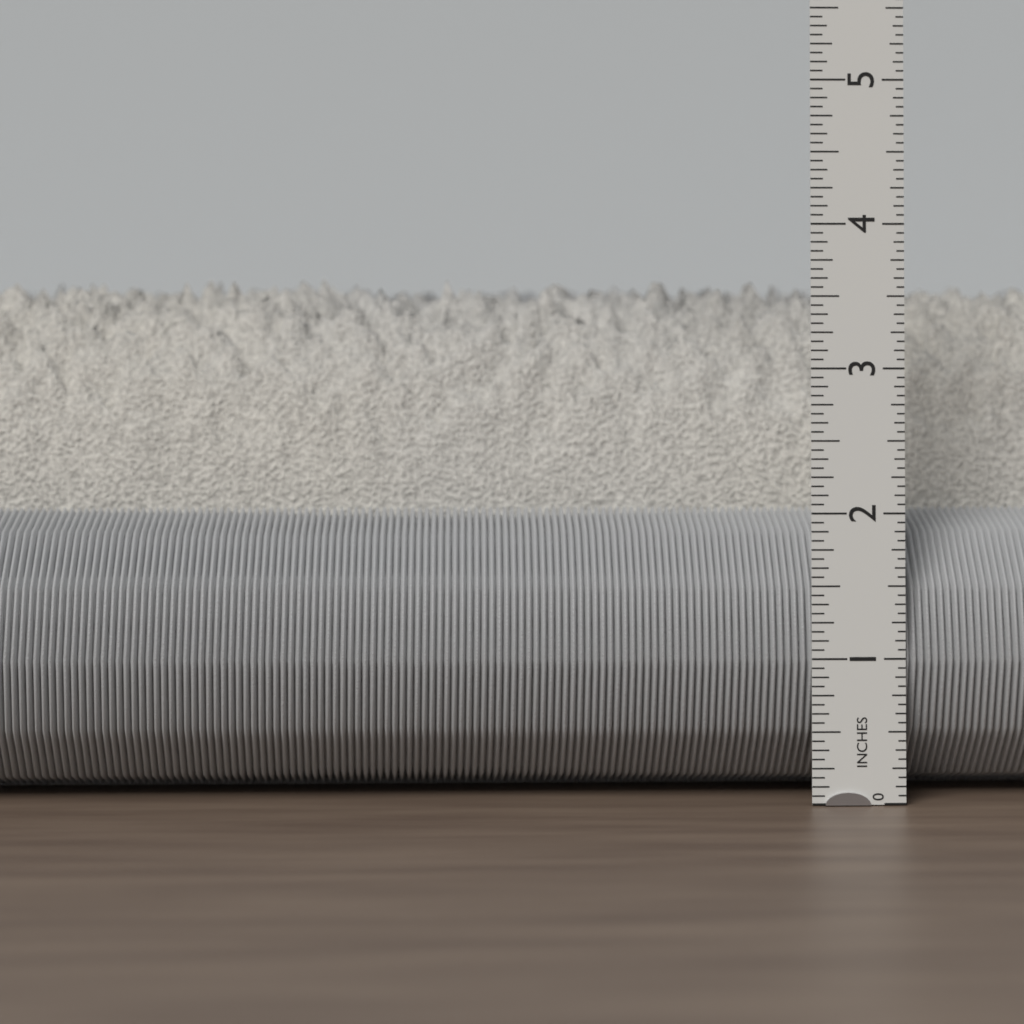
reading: 3.6875 in
